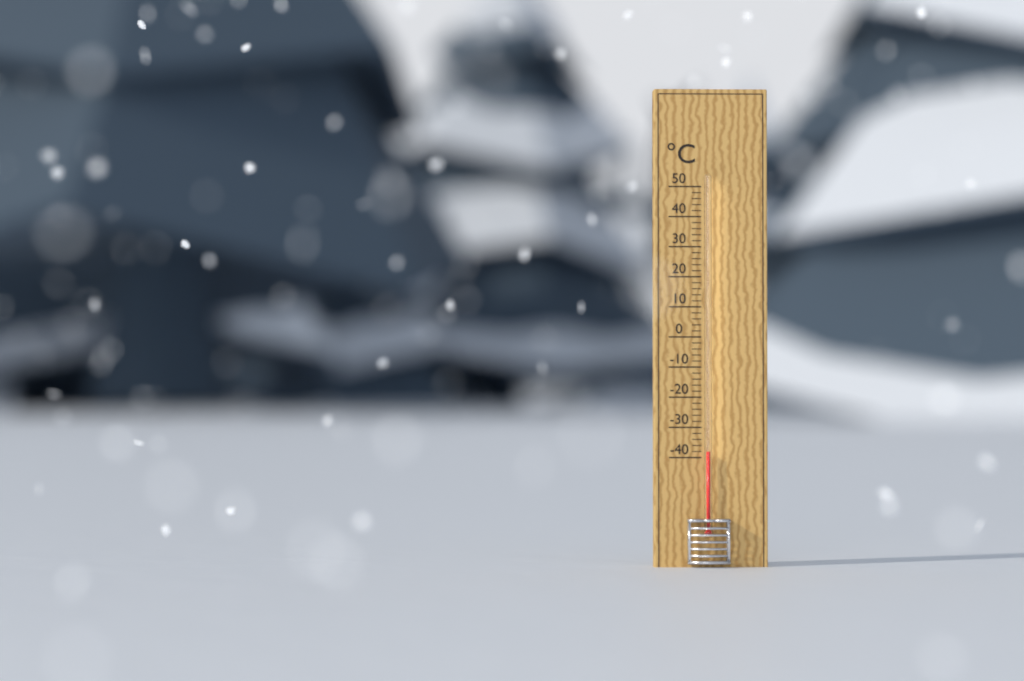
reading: -38 °C
